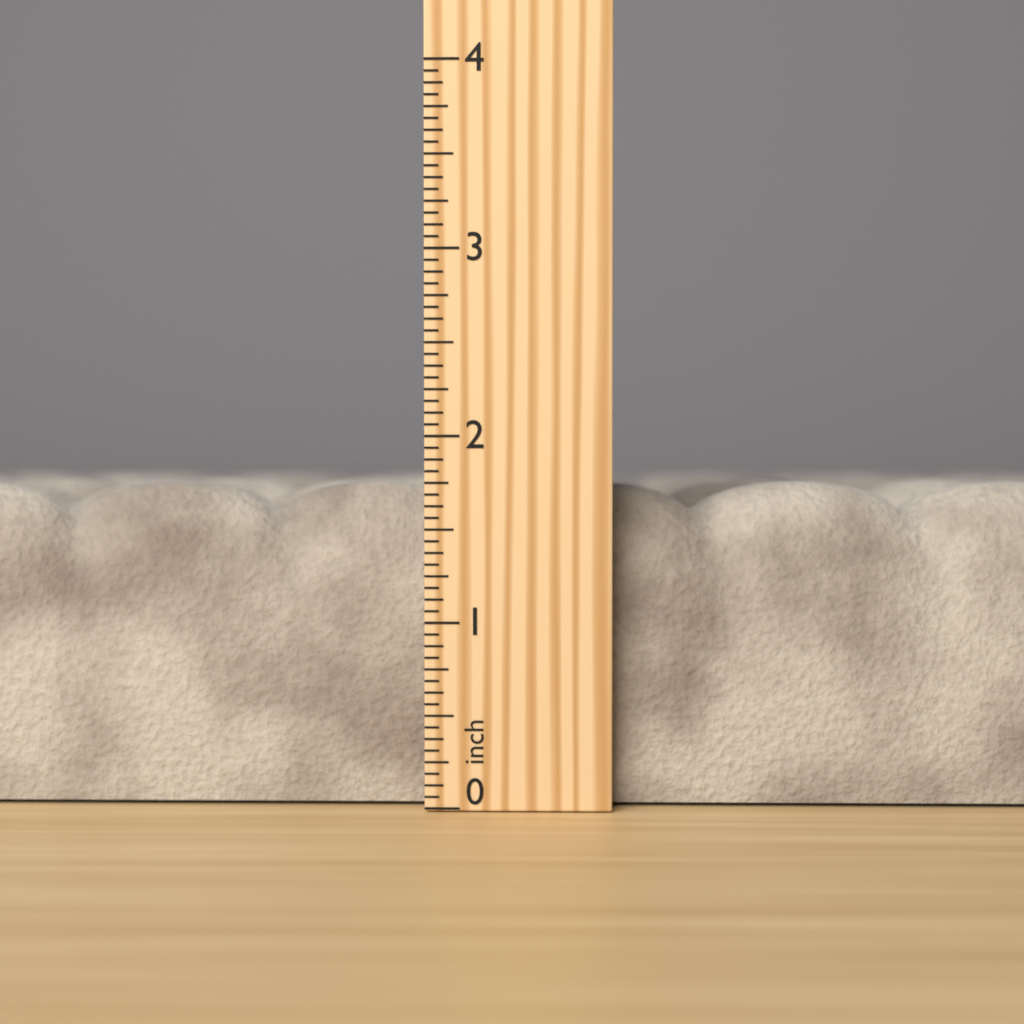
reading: 1.7500 inch
